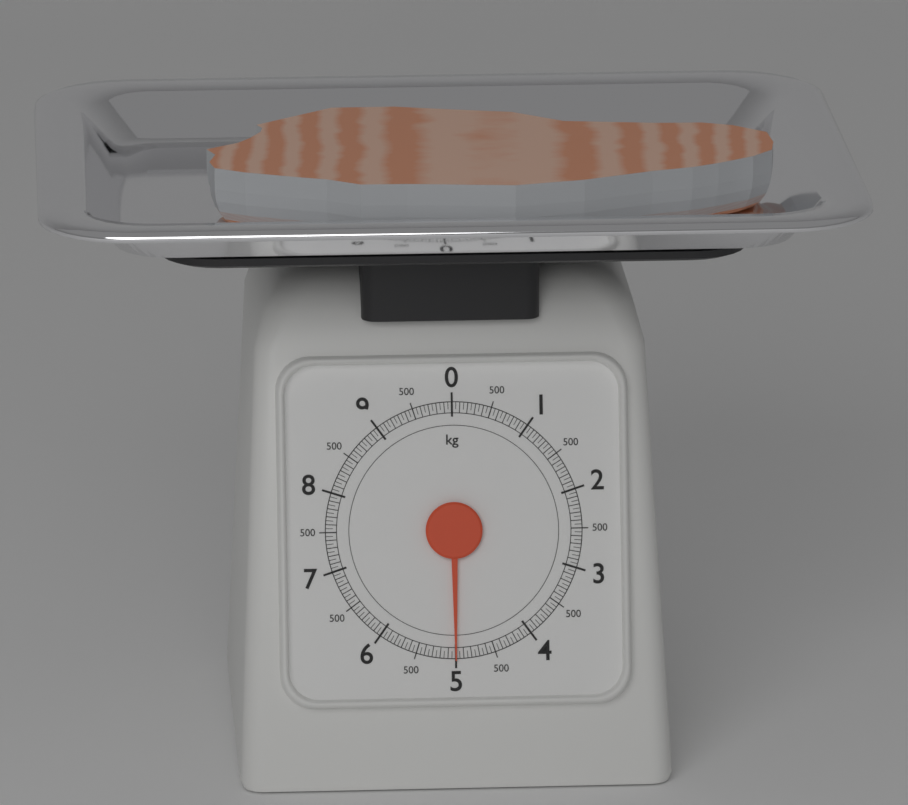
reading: 5.00 kg
